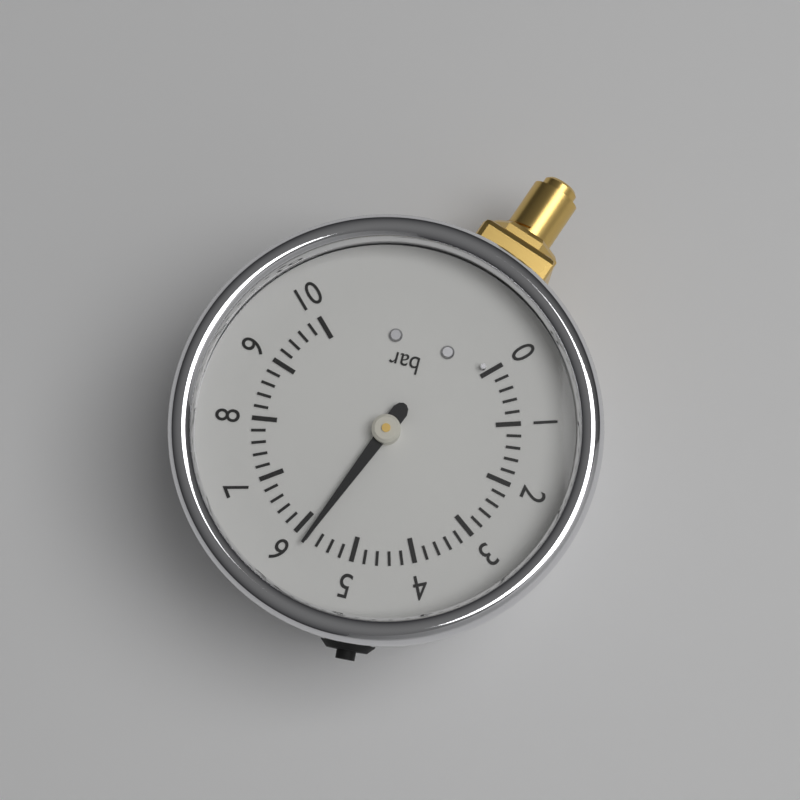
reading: 5.8 bar
